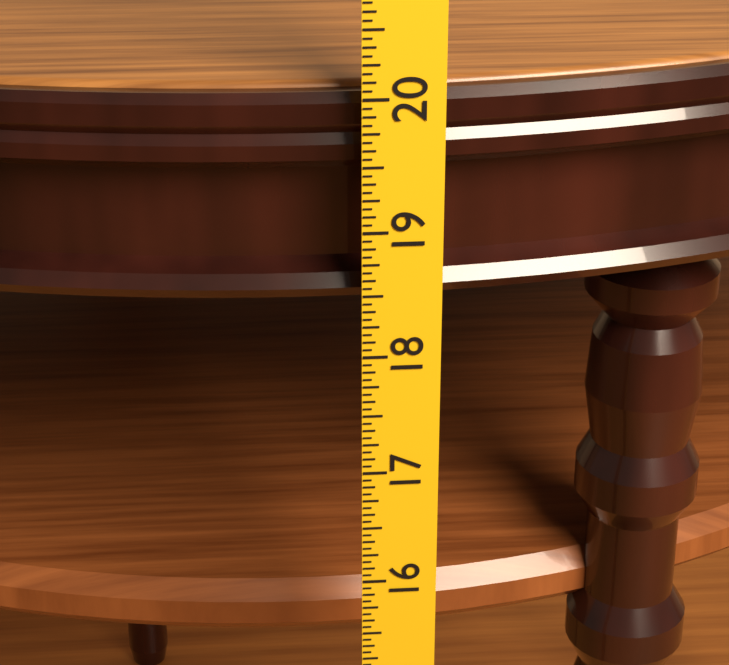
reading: 20.0000 in
